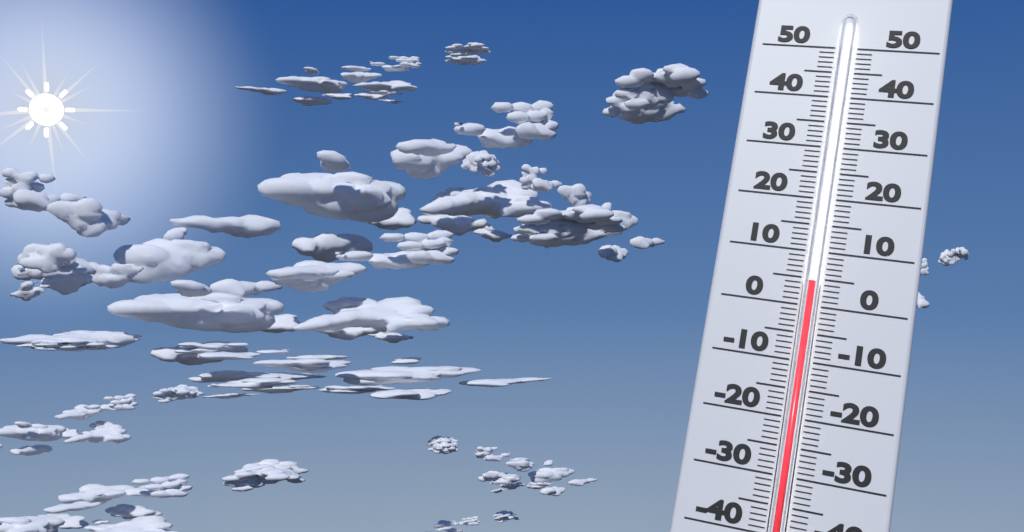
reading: 4 (no unit)
